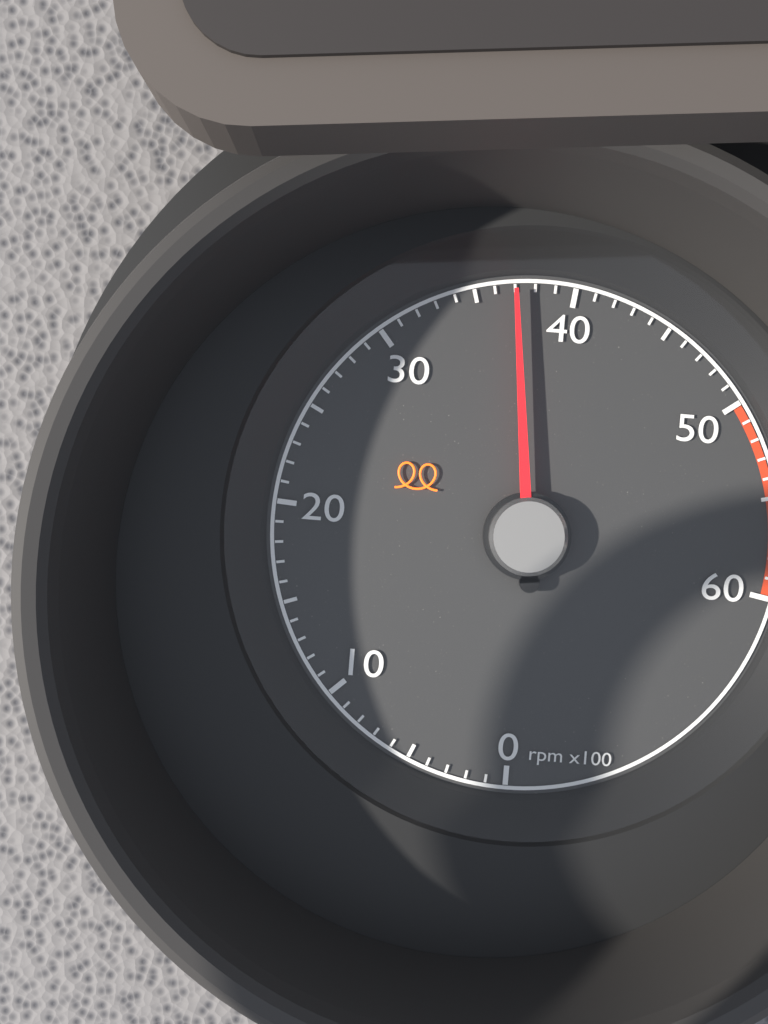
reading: 3700 rpm
